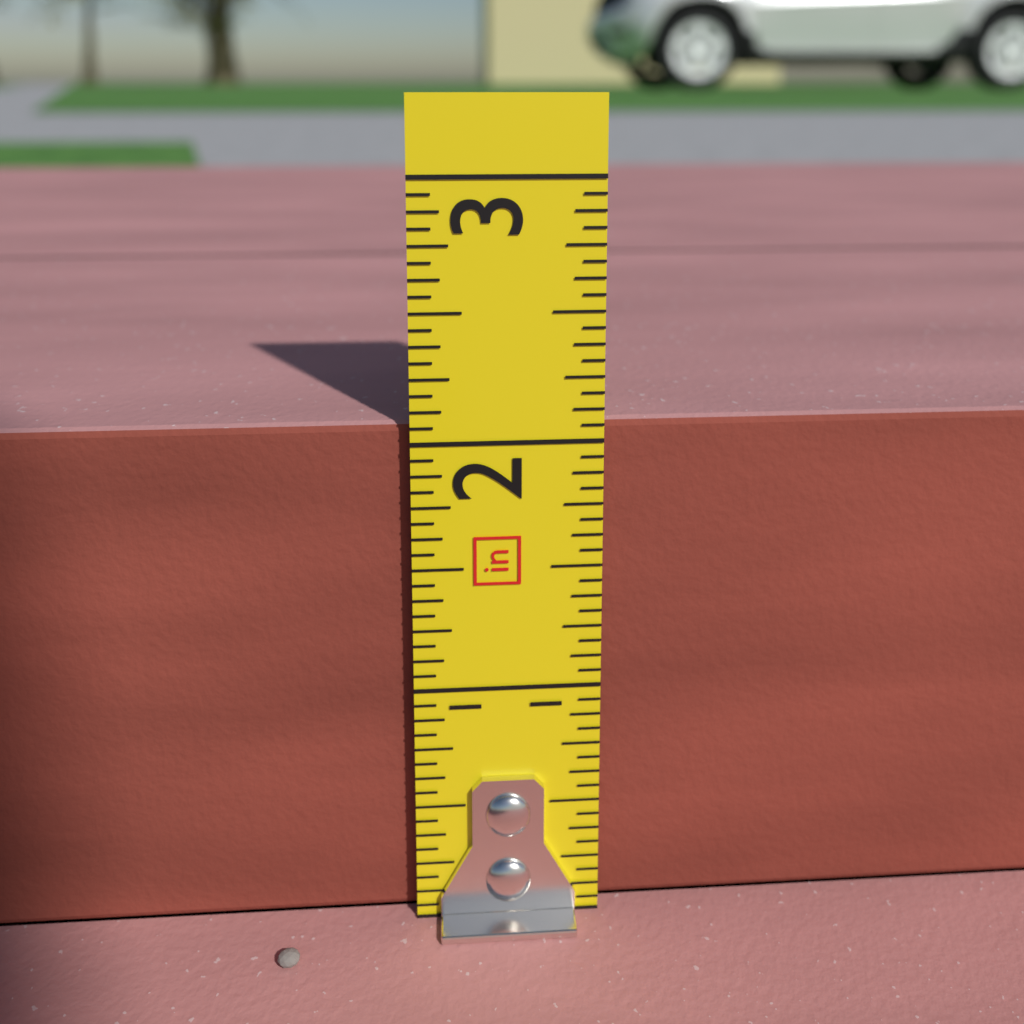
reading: 2.0625 in
